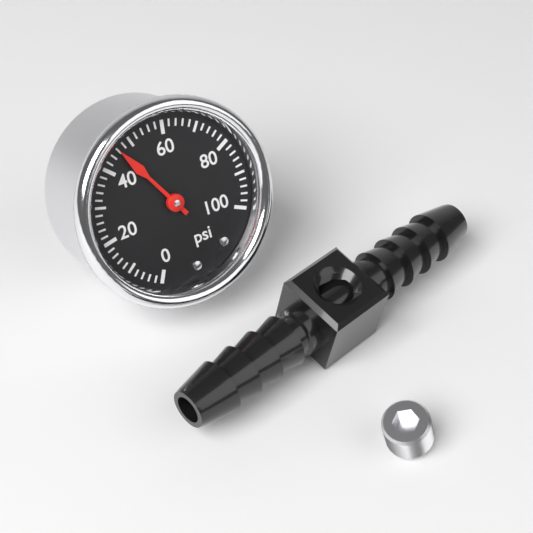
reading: 46 psi
